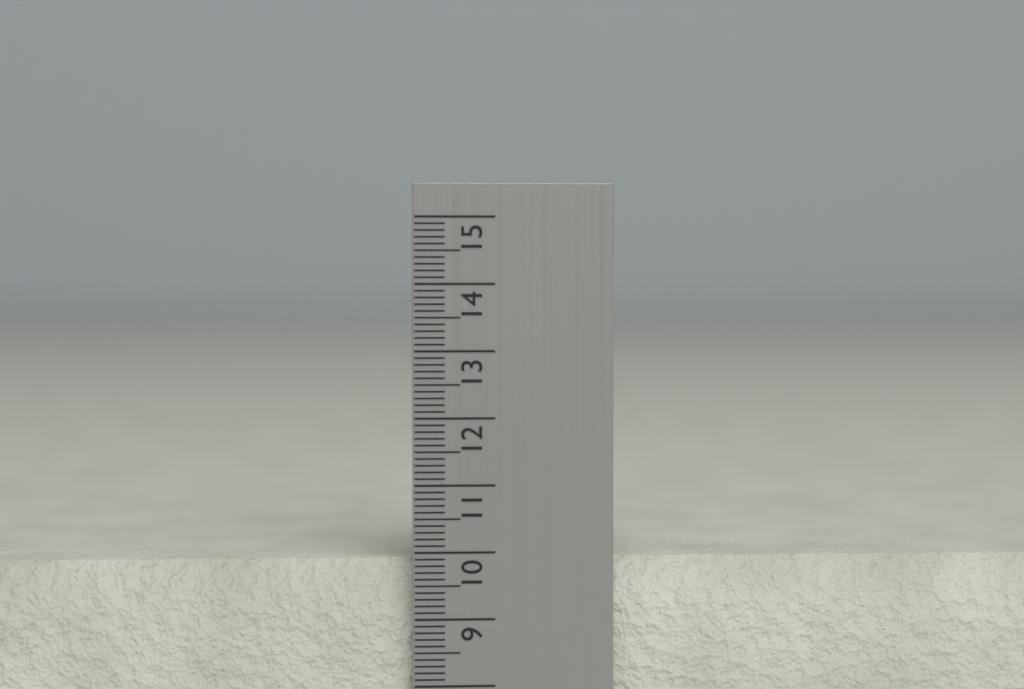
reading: 9.9 cm
